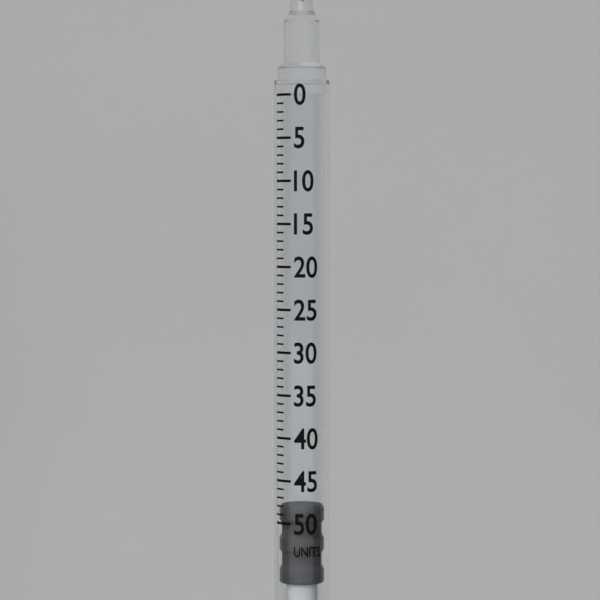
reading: 48 units
